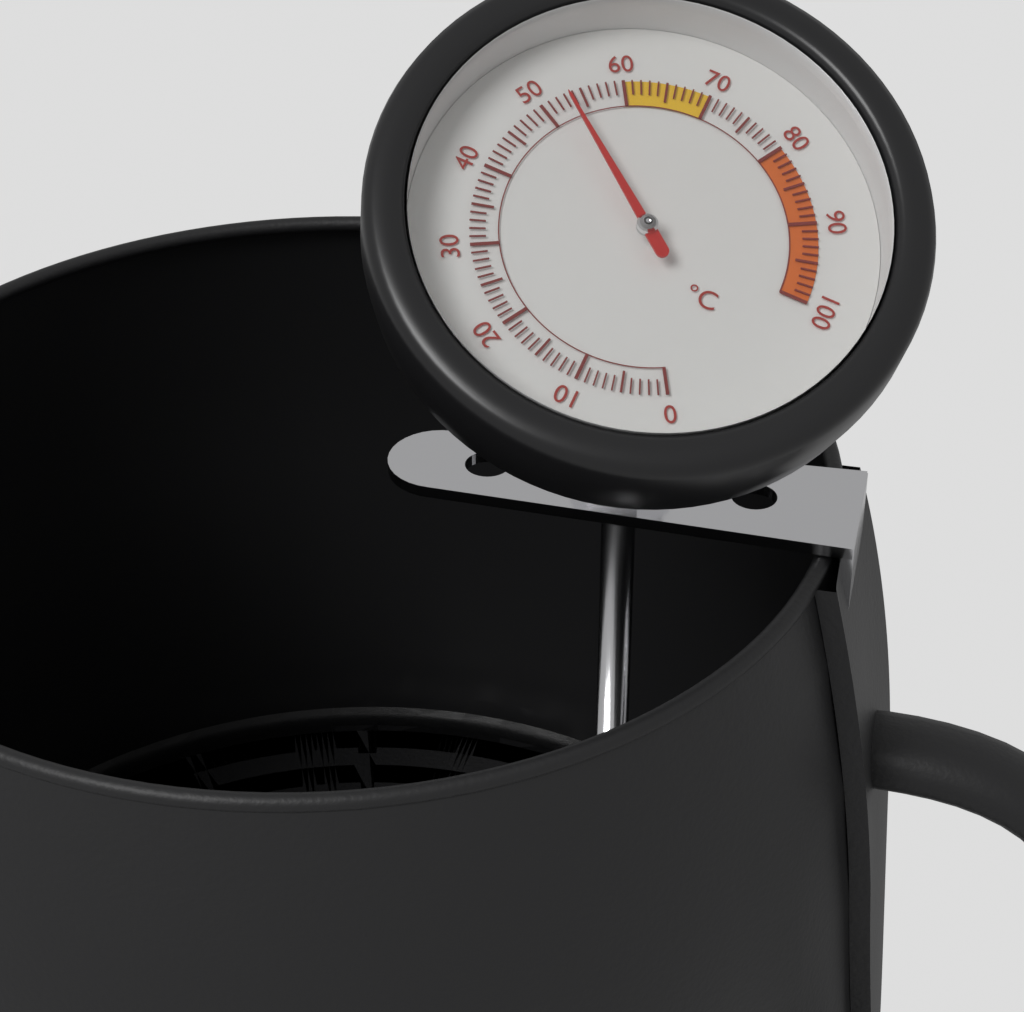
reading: 53 °C
